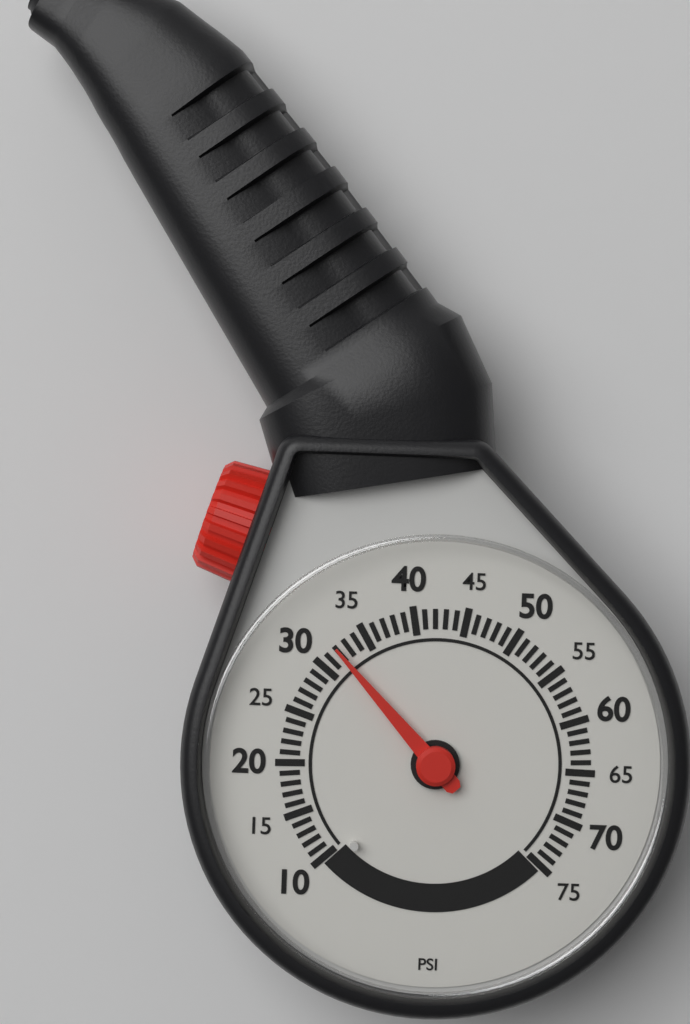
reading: 32 psi
